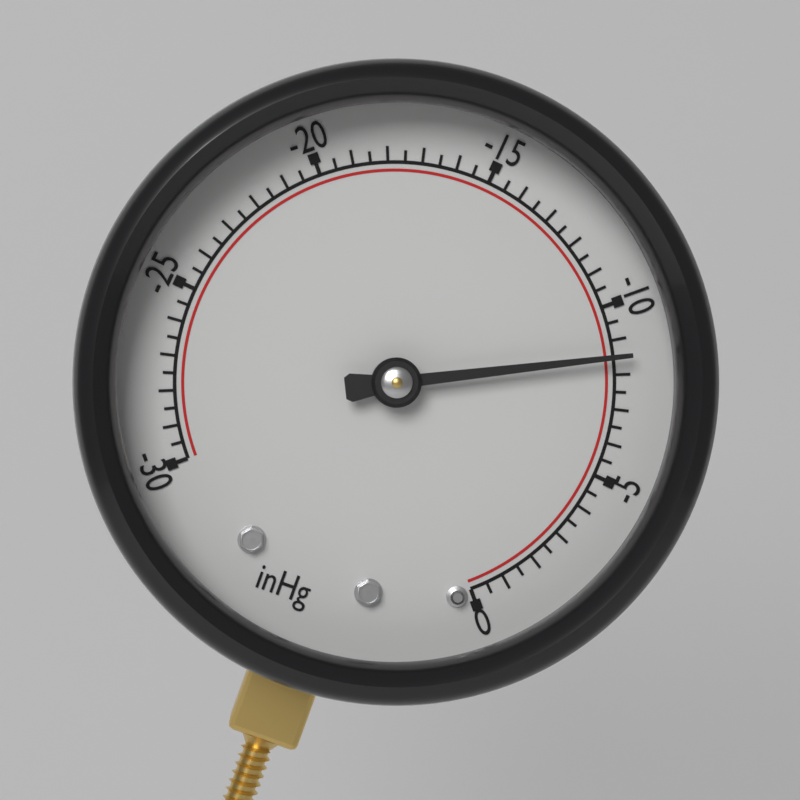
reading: -8.5 inHg
